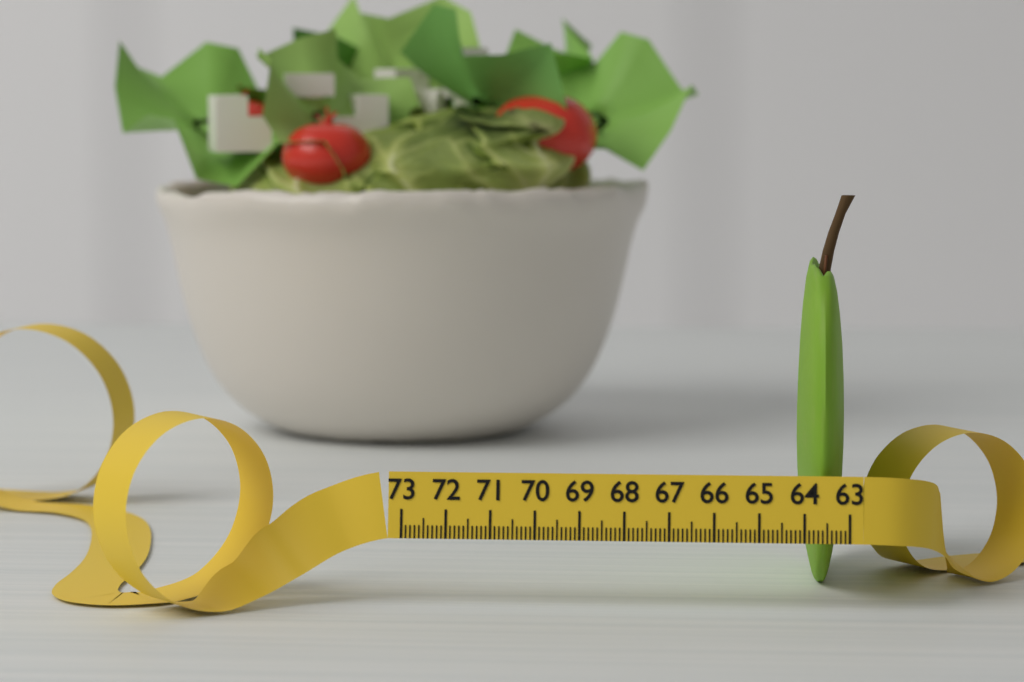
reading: 64.1 (no unit)
